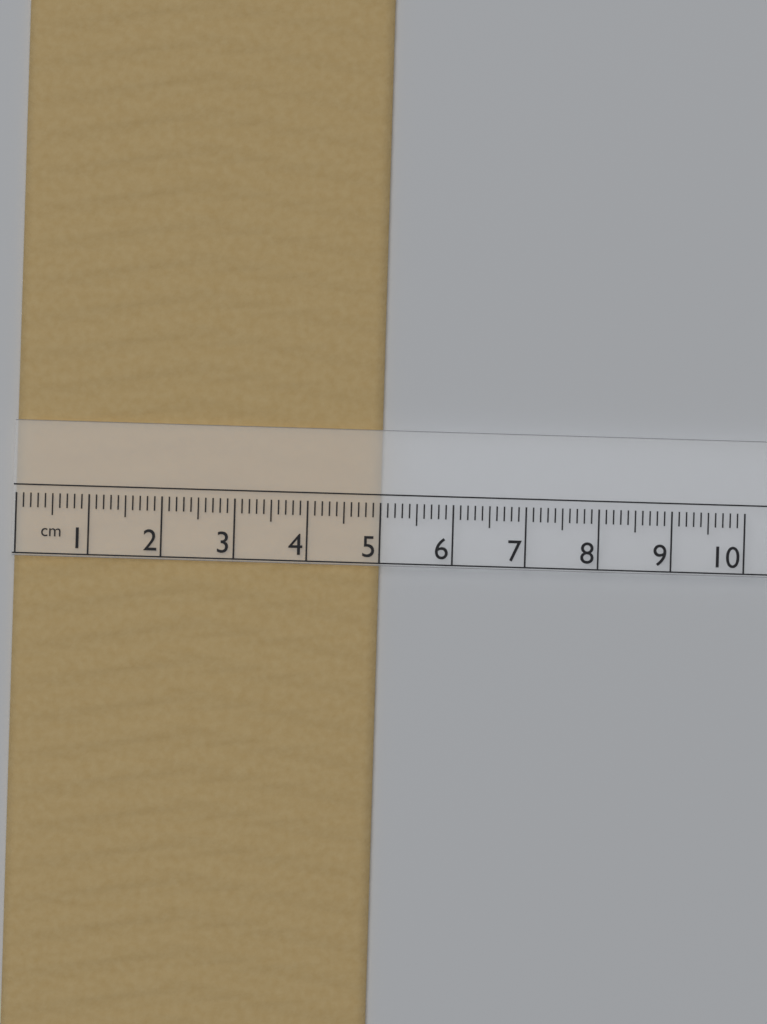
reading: 5.0 cm
